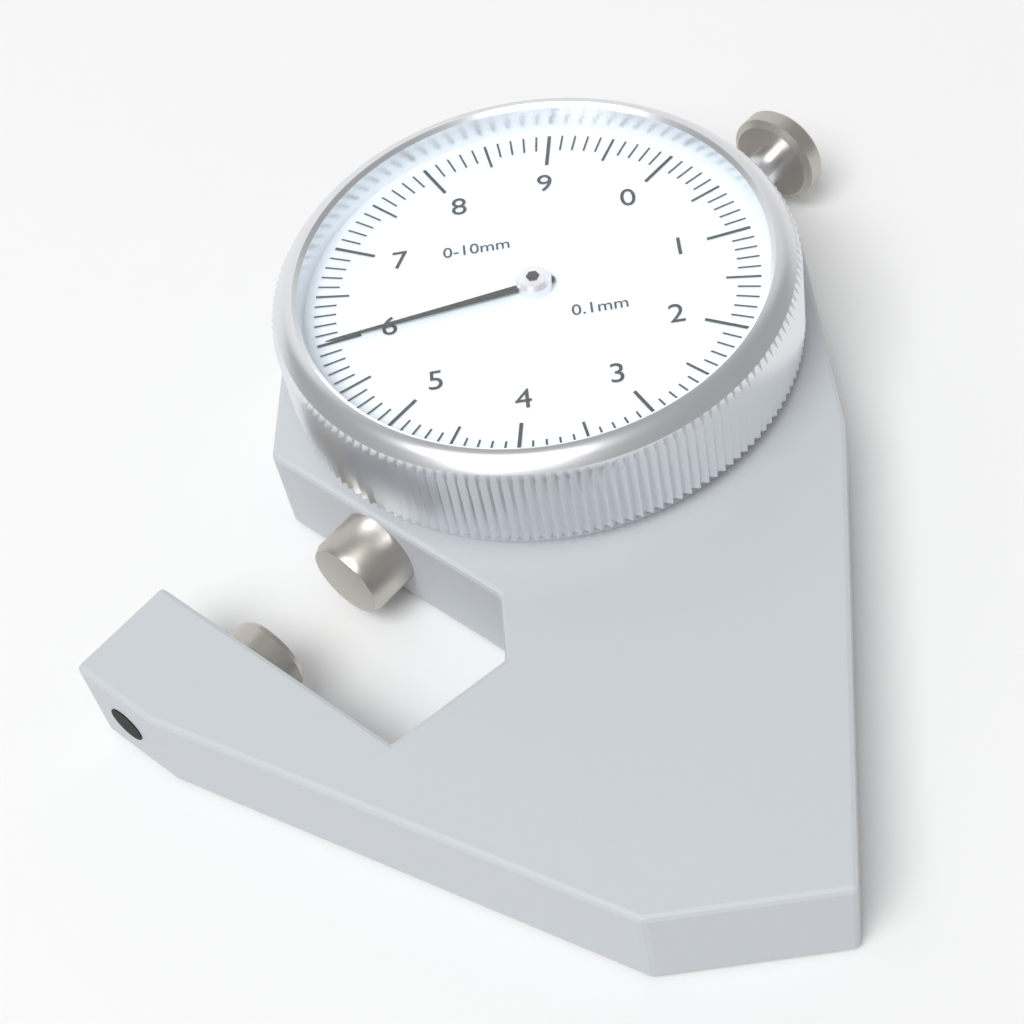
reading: 6.0 mm
